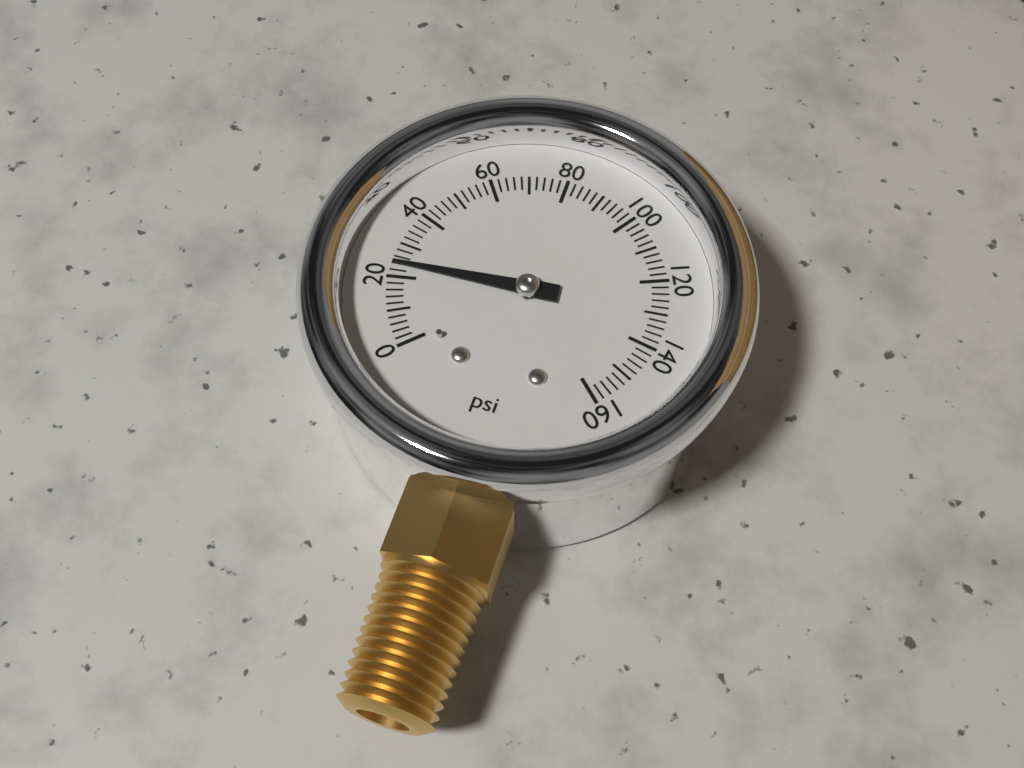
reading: 24 psi
